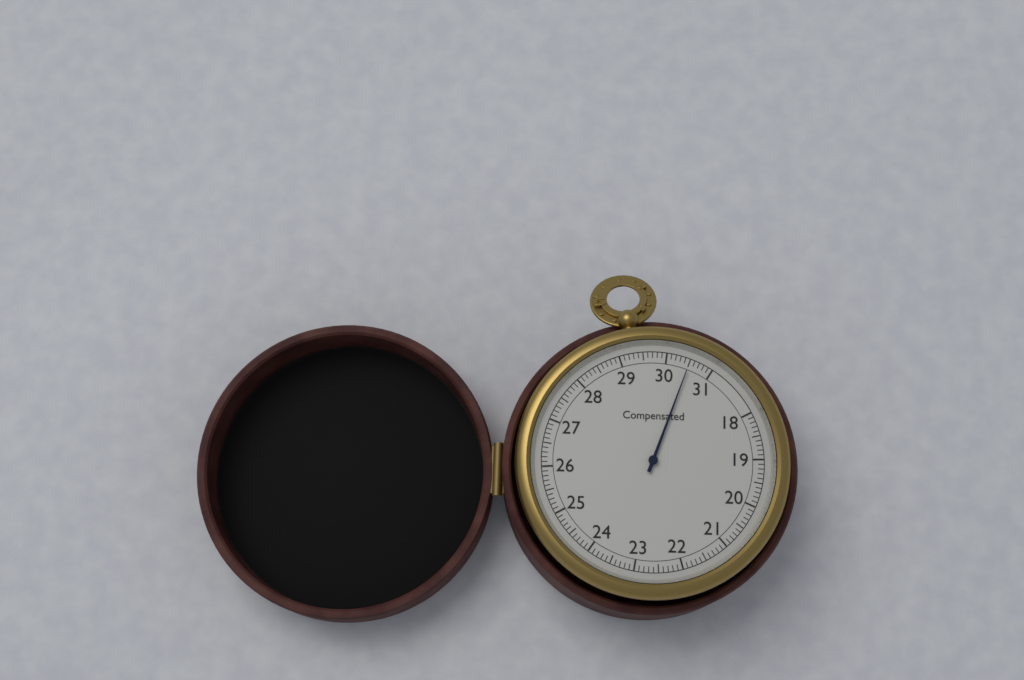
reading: 30.5 (no unit)
